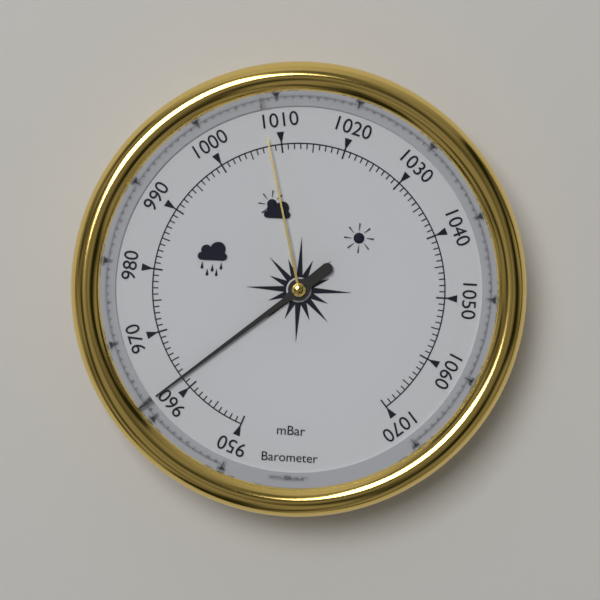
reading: 962 mbar
